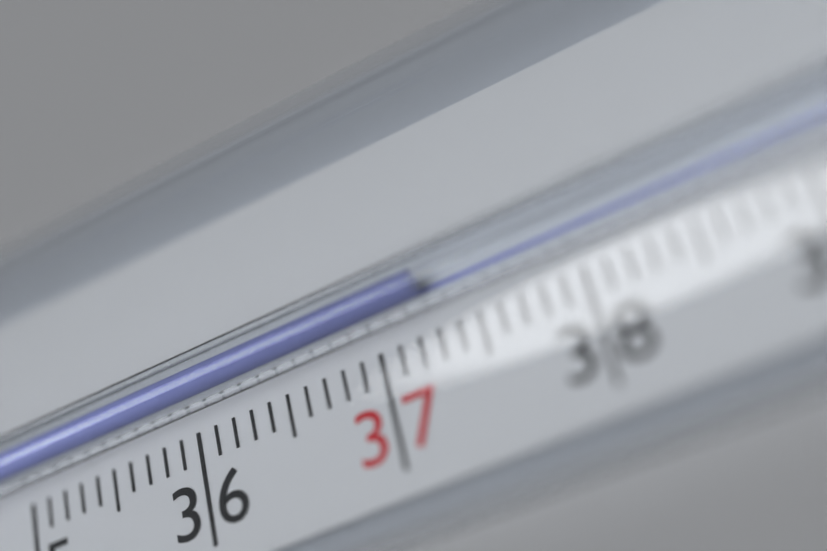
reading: 37.3 °C
